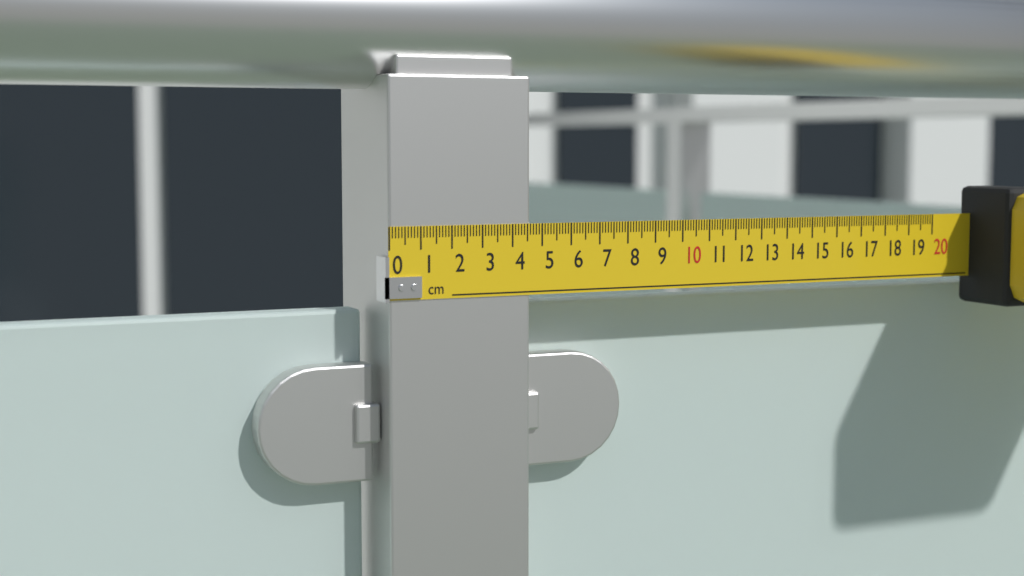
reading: 4.6 cm
